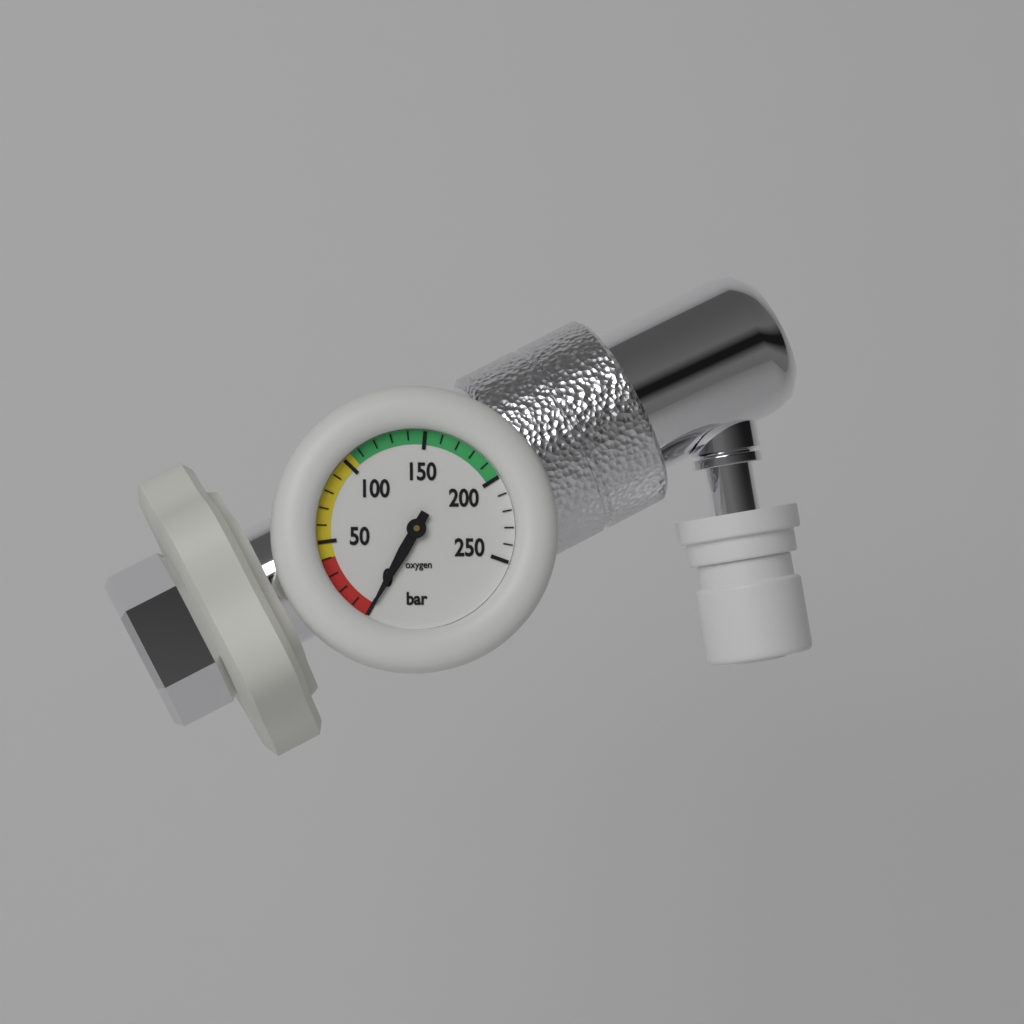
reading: 0 bar
